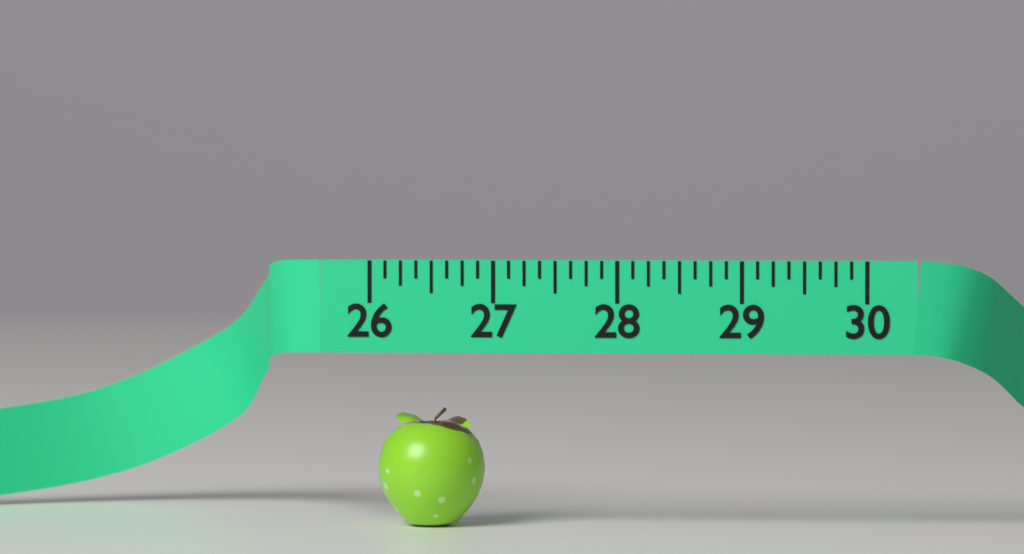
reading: 26.875 (no unit)
